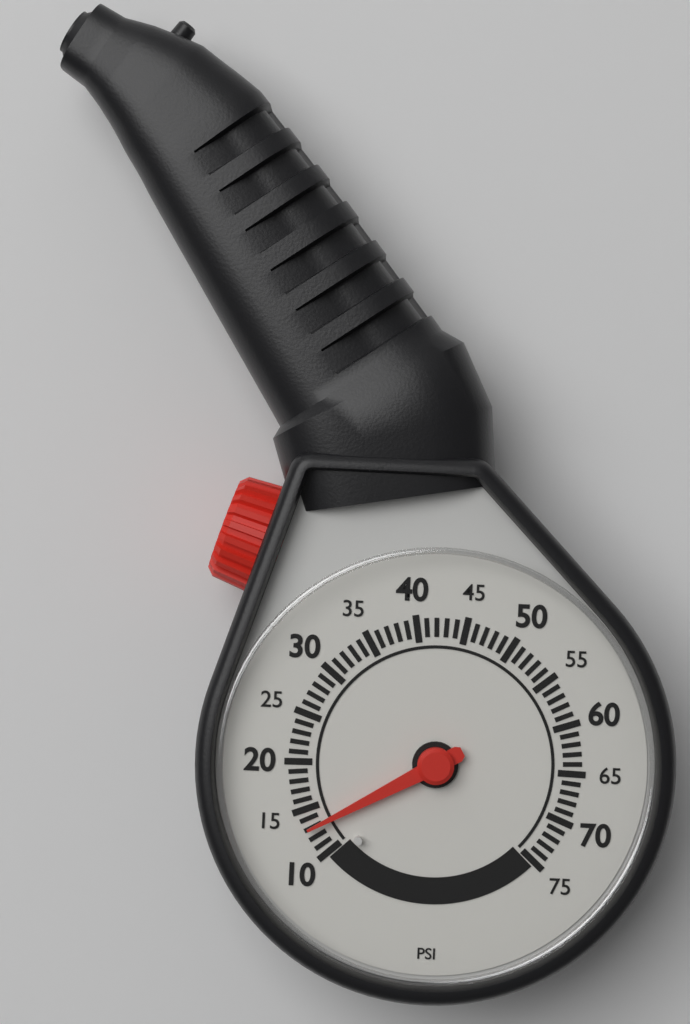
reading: 13 psi
